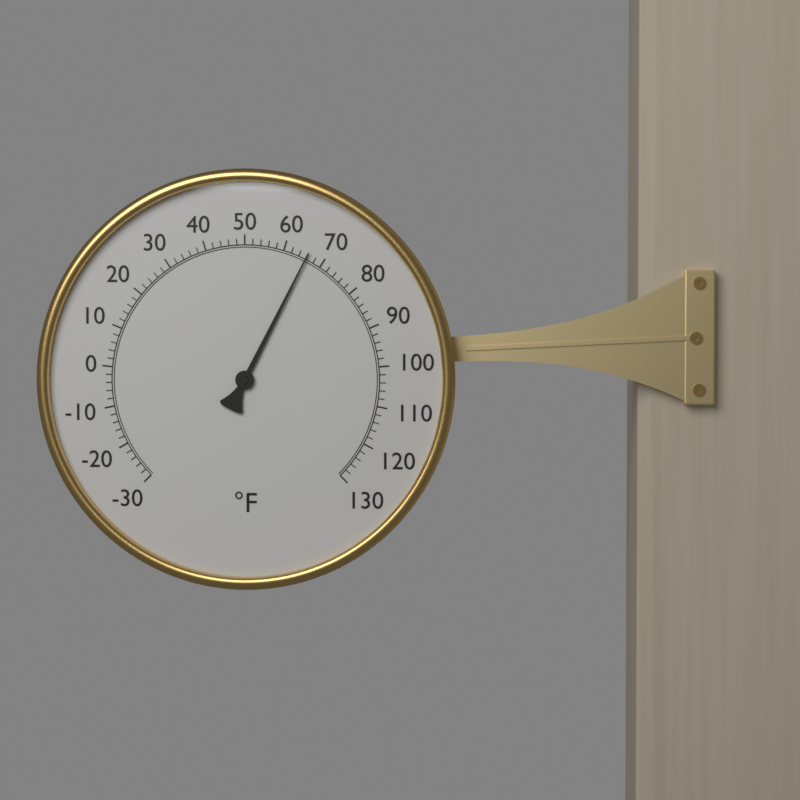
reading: 66 °F
